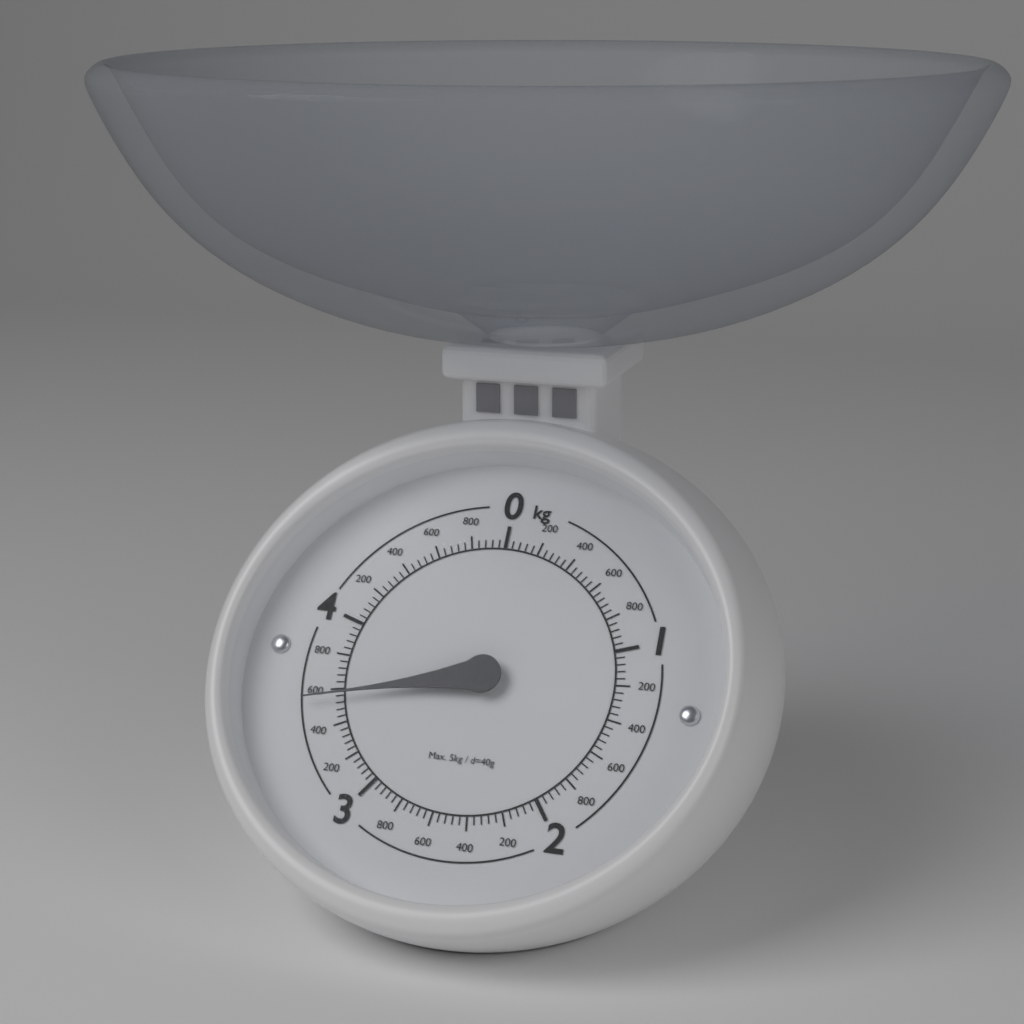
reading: 3.56 kg
